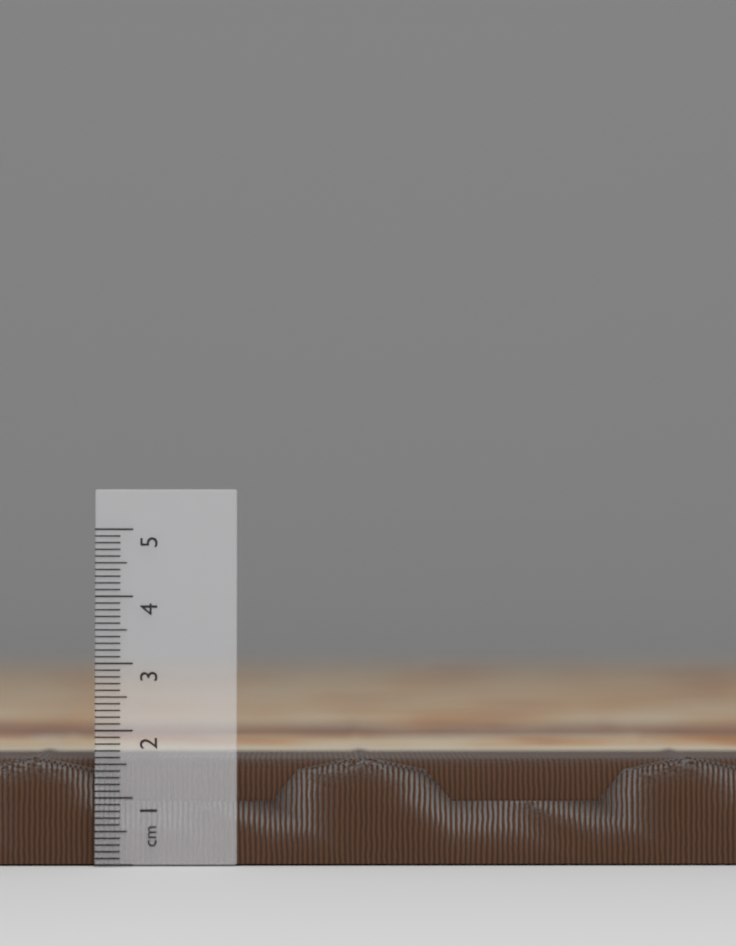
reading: 1.6 cm
